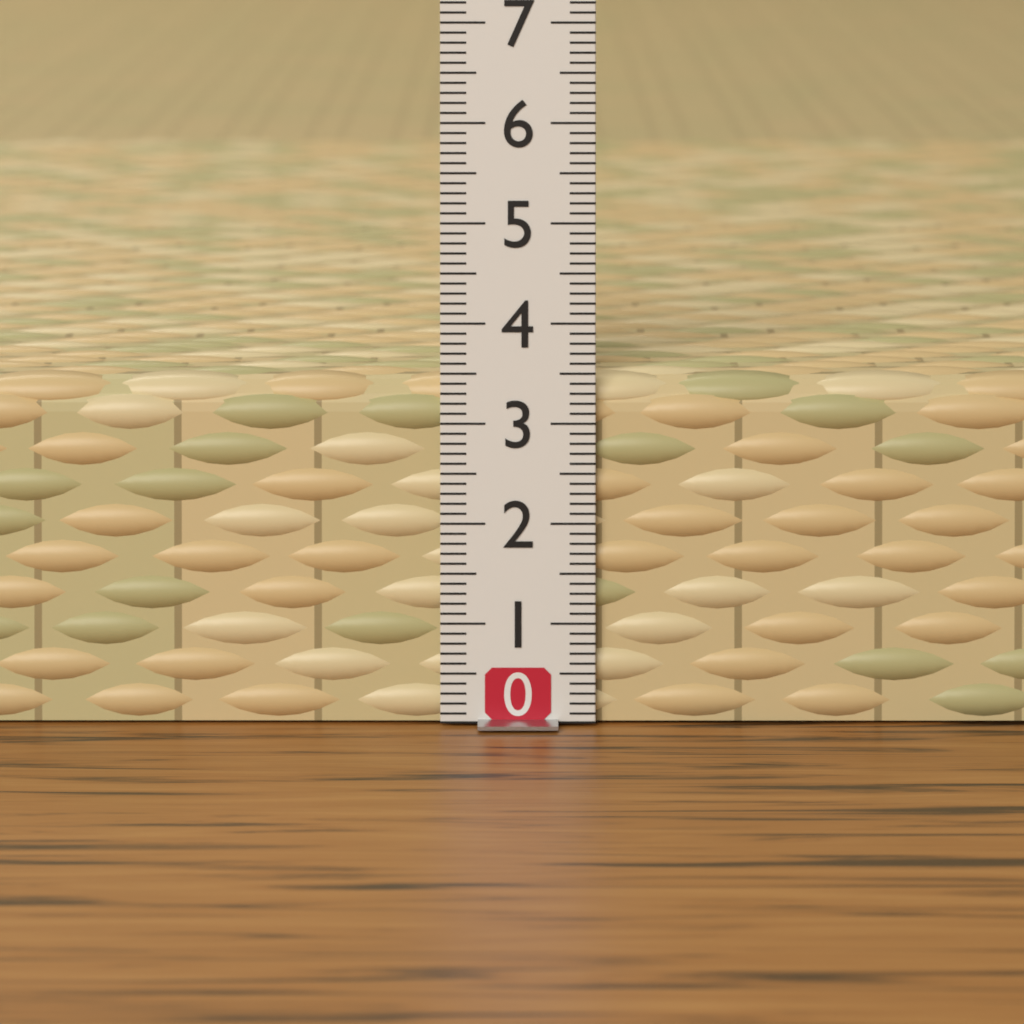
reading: 3.5 (no unit)
